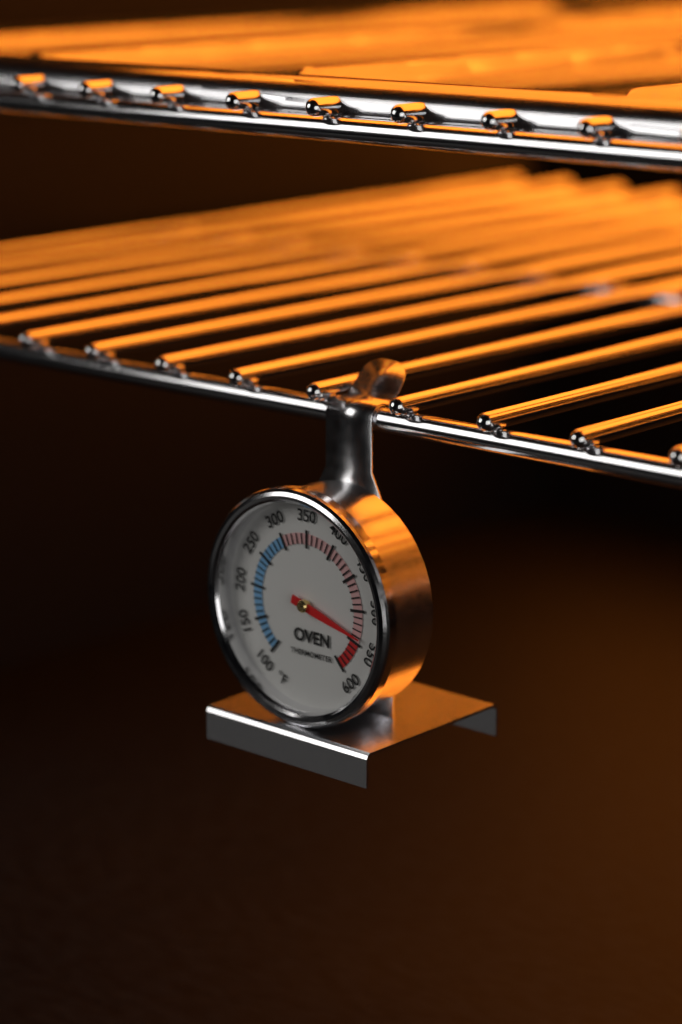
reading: 540 °F
